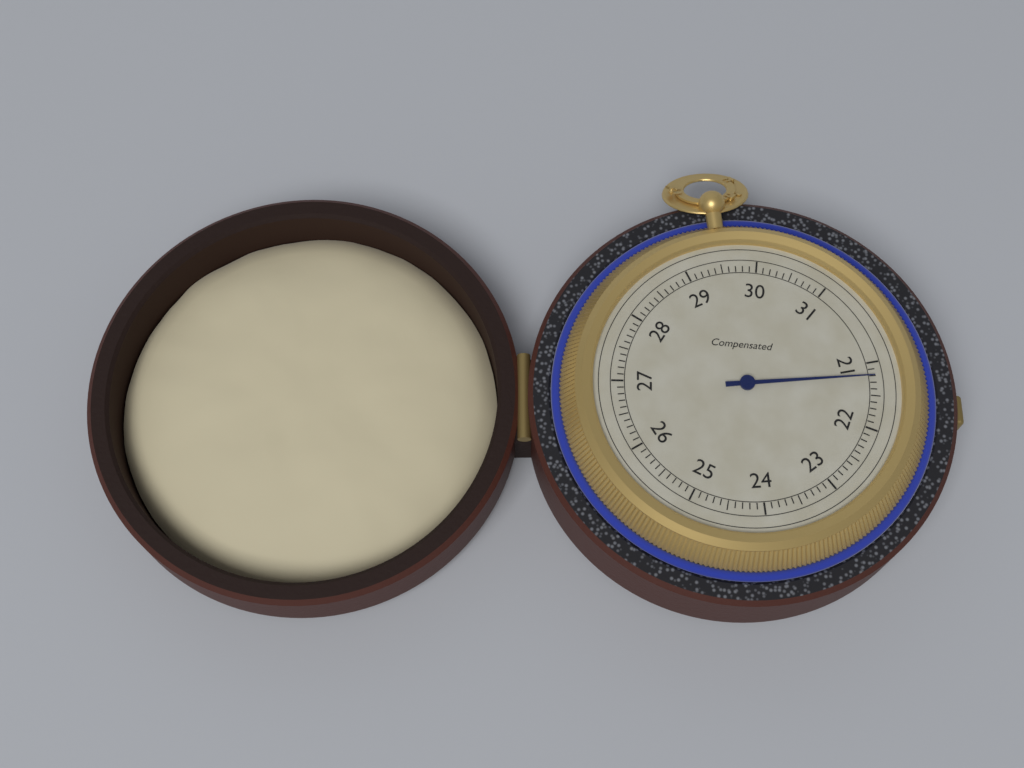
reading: 21.2 (no unit)
